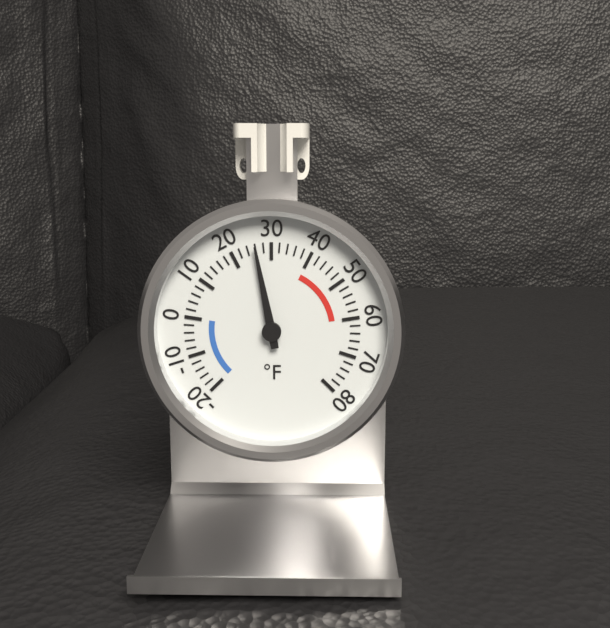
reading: 26 °F
